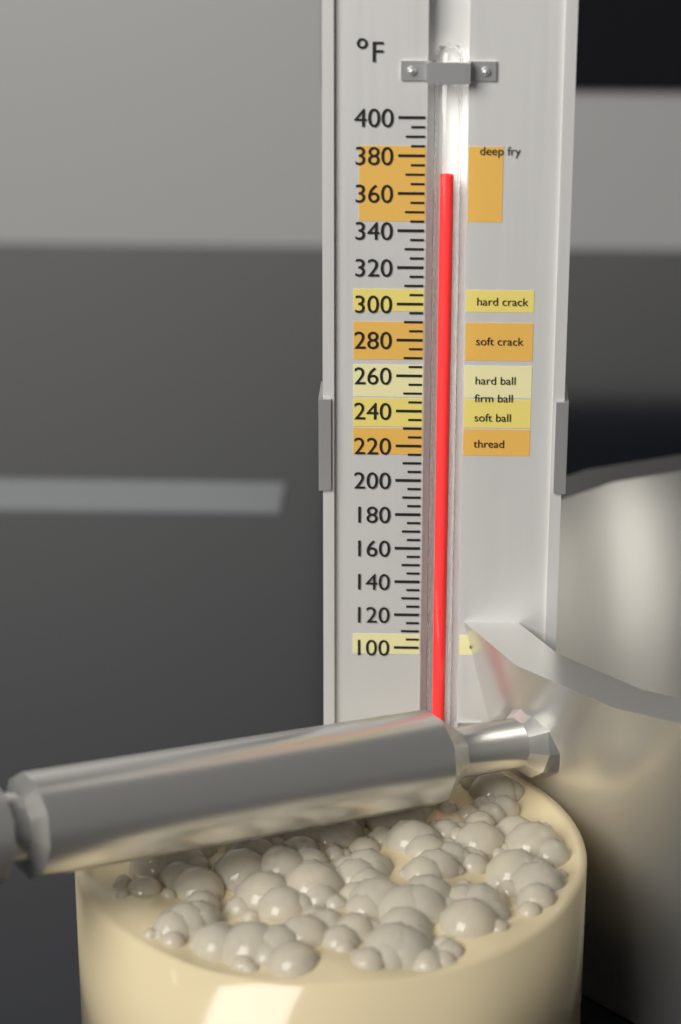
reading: 370 °F
